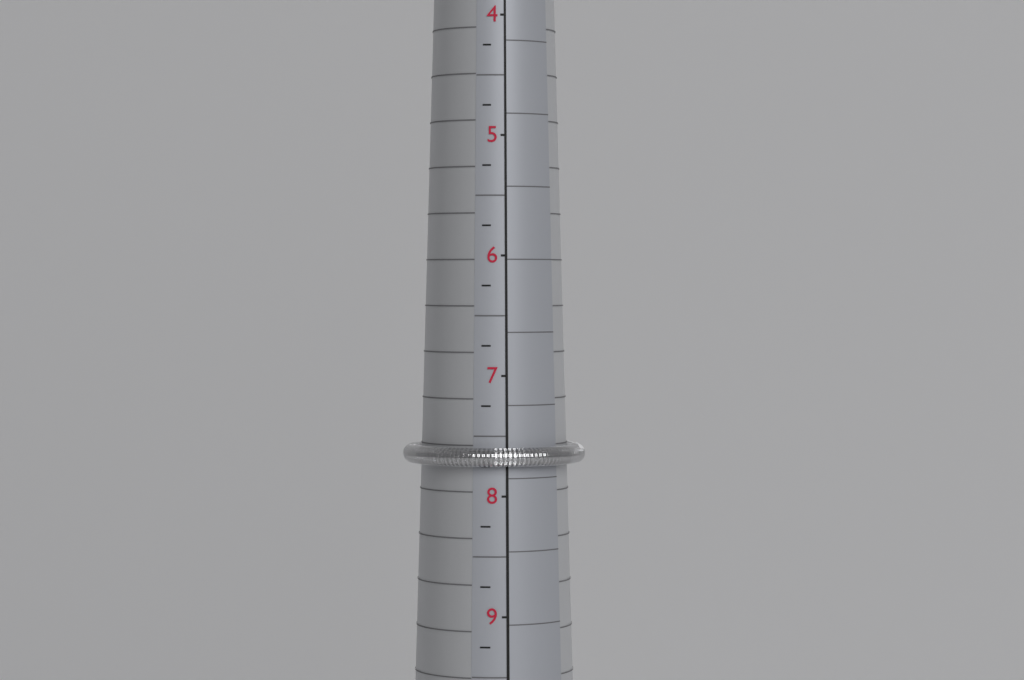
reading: 7.75 (no unit)
